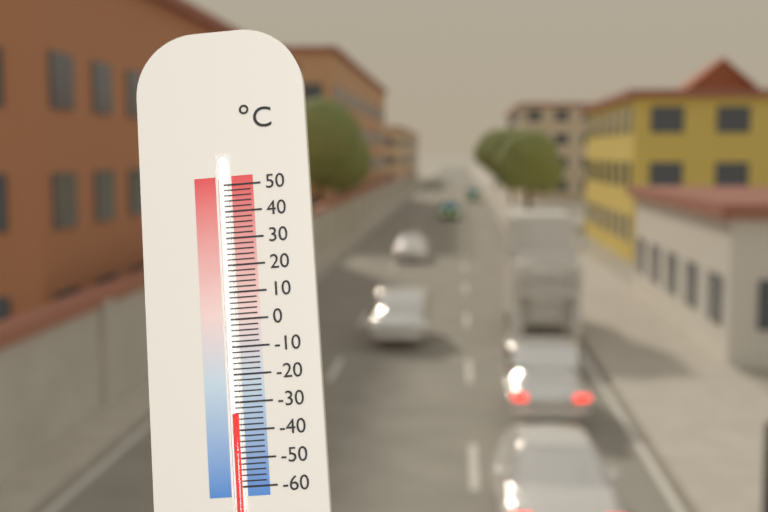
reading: -34 °C
